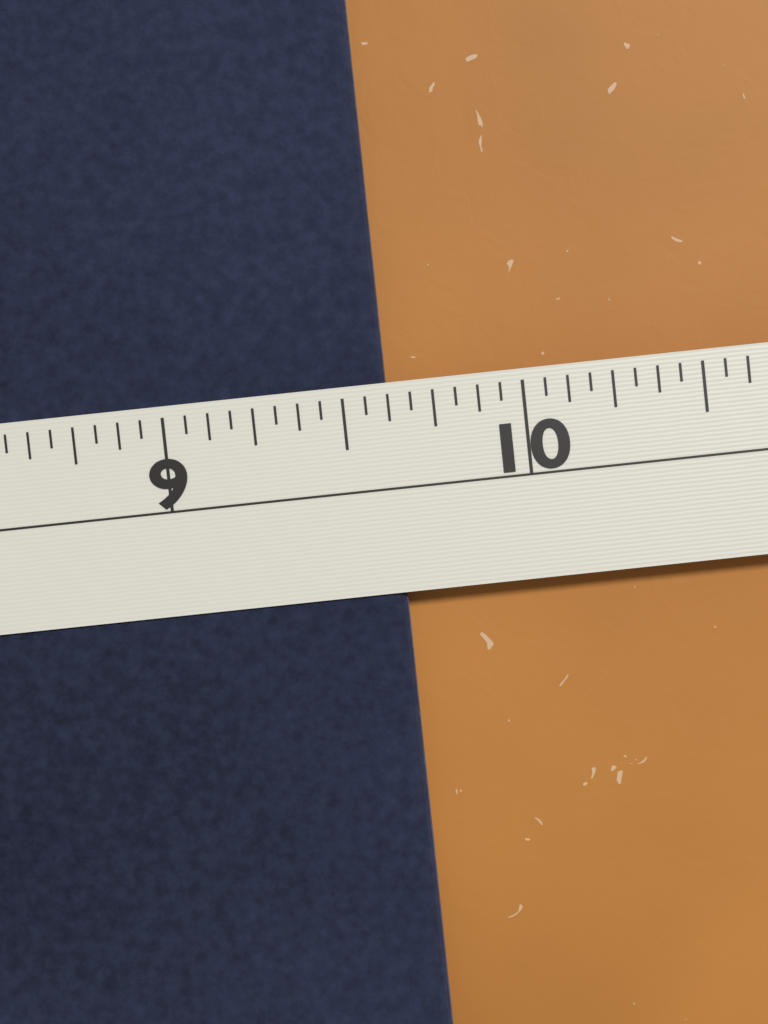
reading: 9.6250 in
